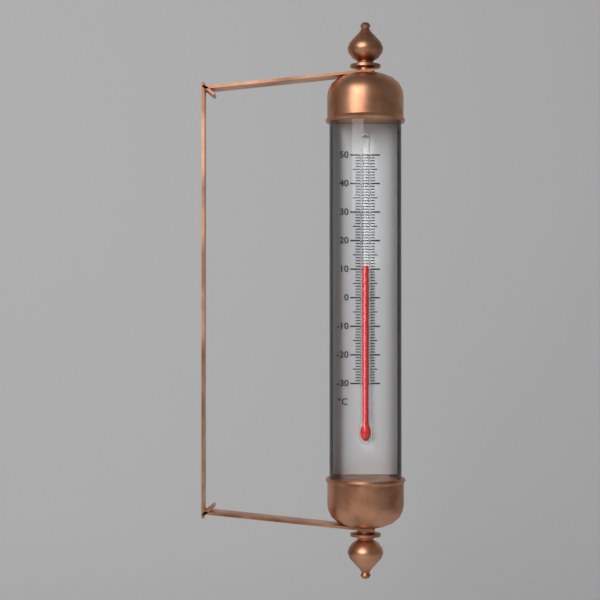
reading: 11 °C
